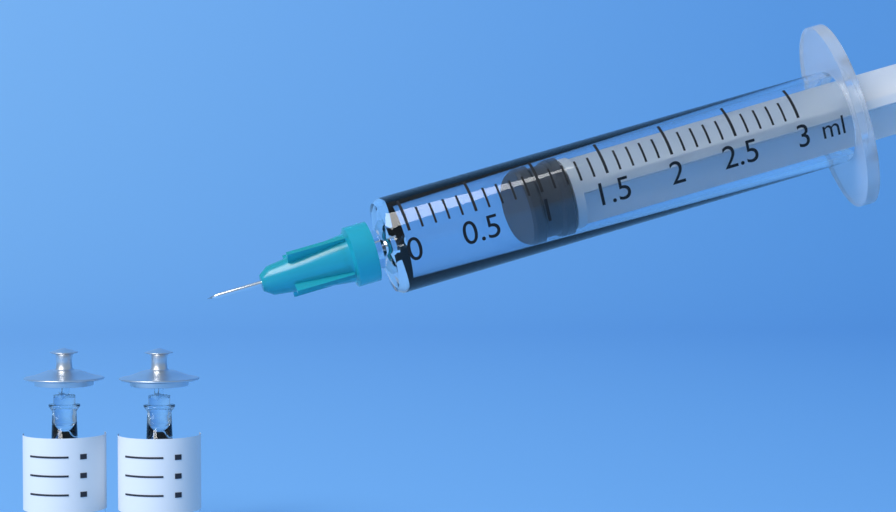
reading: 0.9 ml
